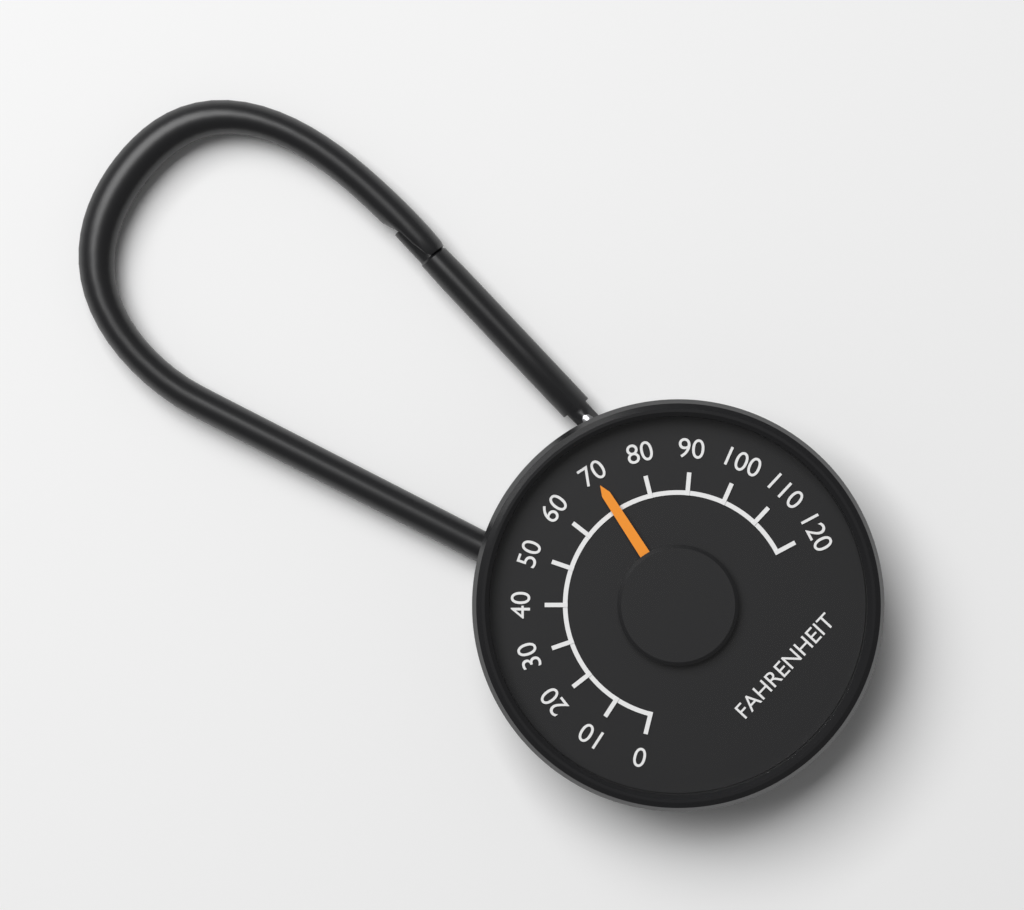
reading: 70 °F
